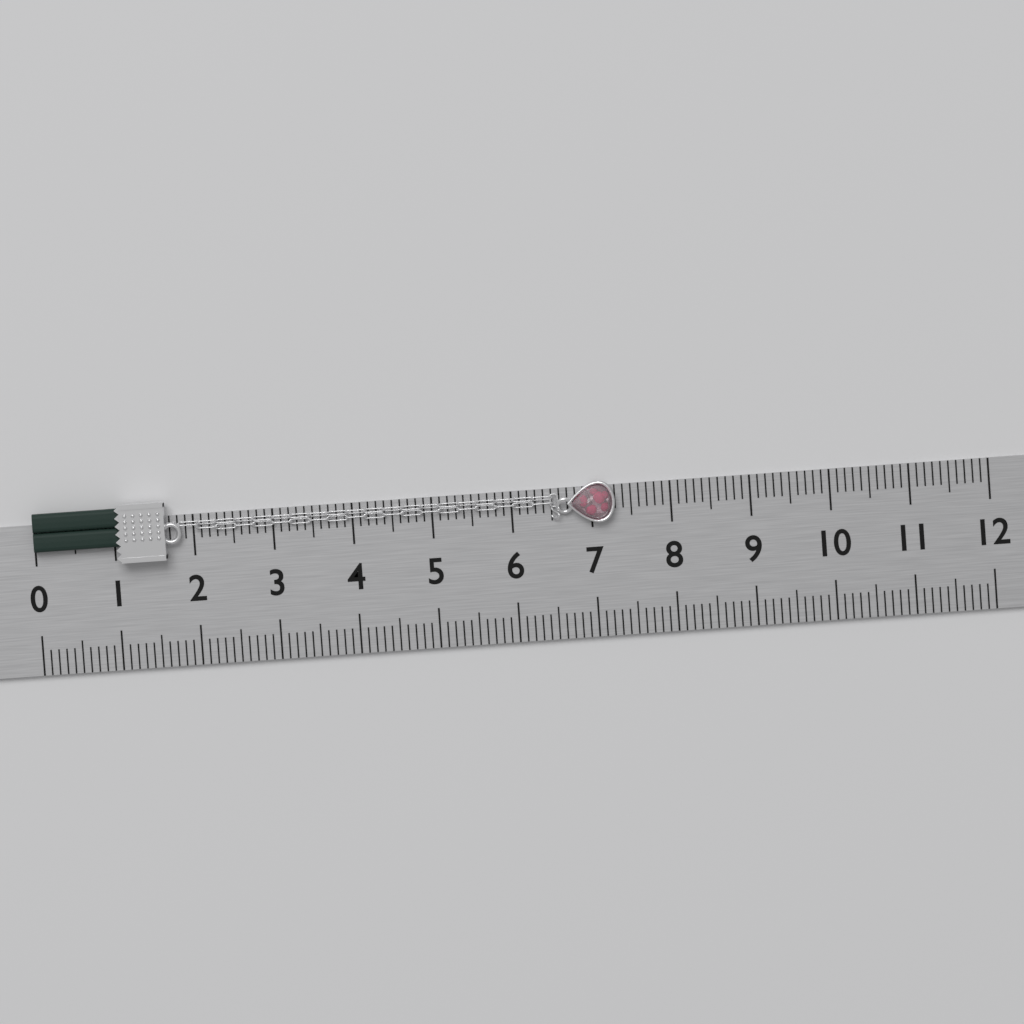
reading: 7.3 (no unit)
